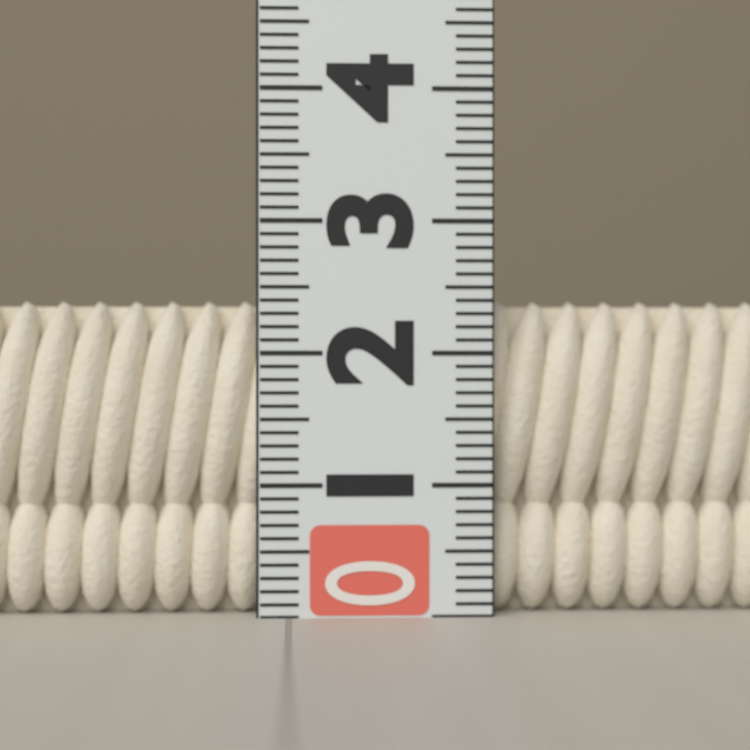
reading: 2.4 (no unit)
